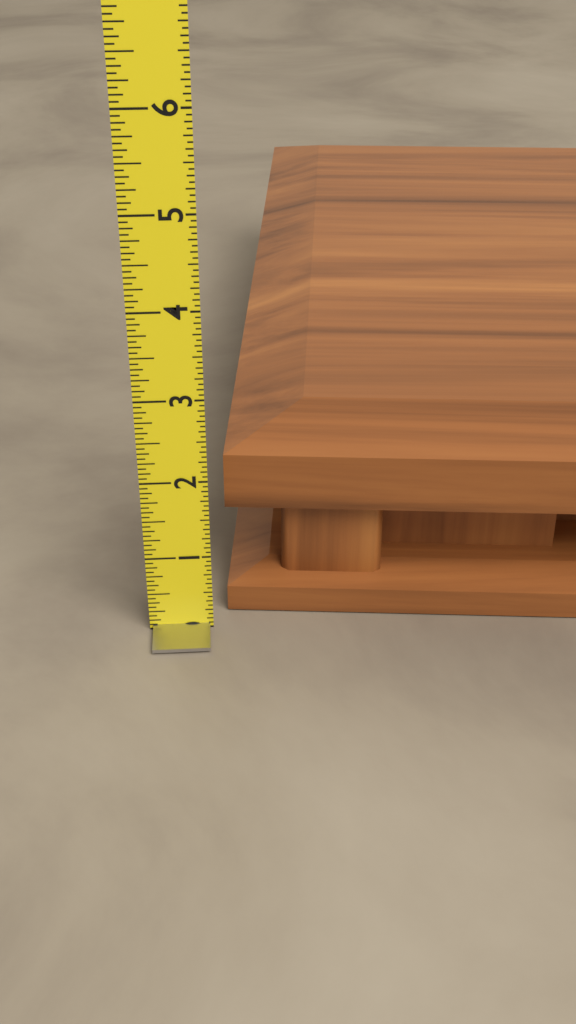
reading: 2.4375 (no unit)
